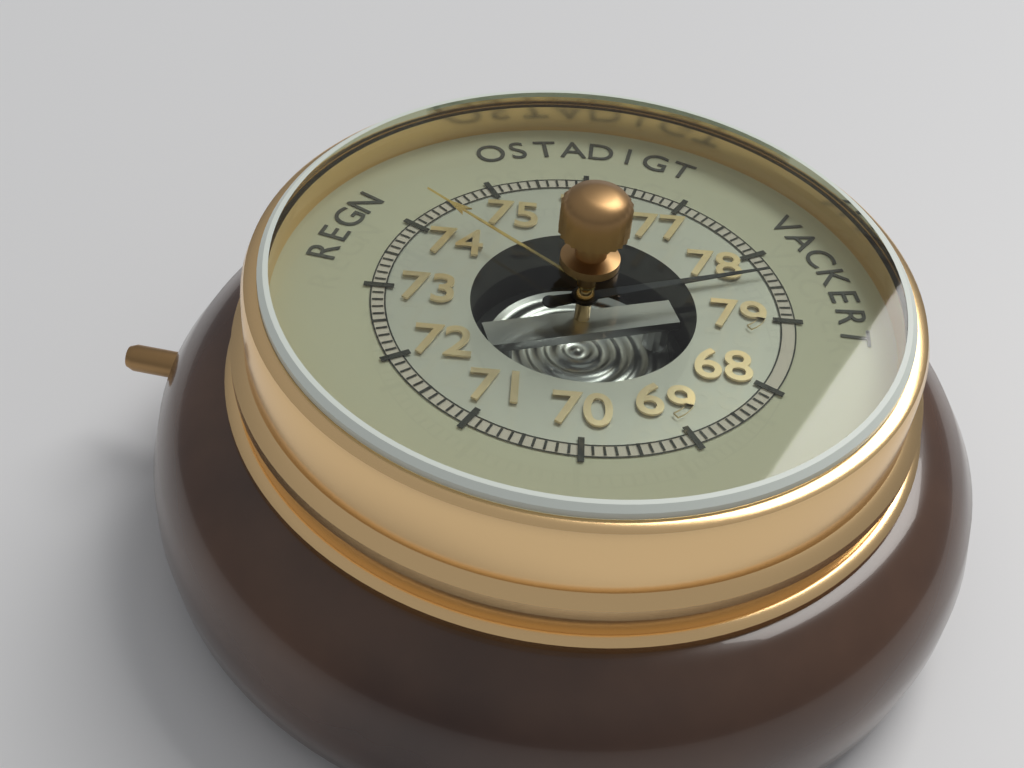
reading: 78.3 (no unit)
